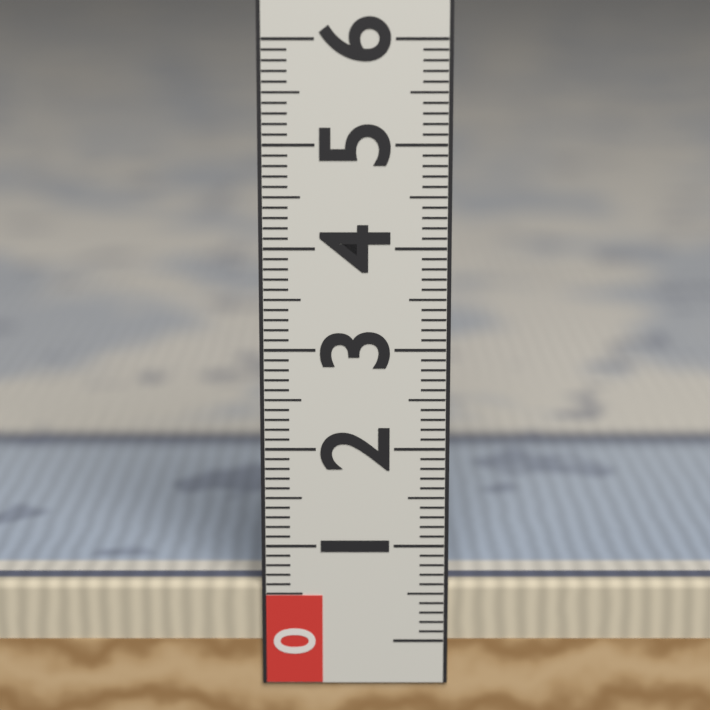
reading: 0.6 (no unit)
